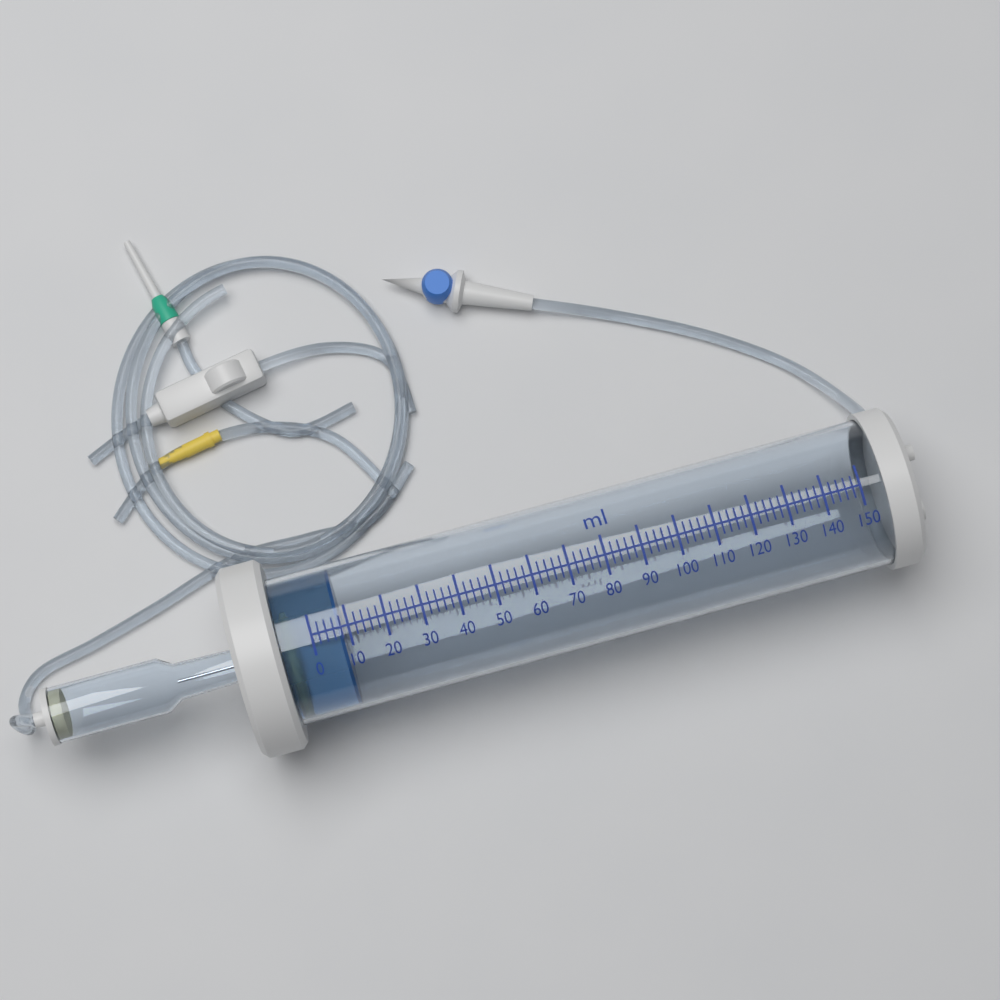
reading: 8 ml
